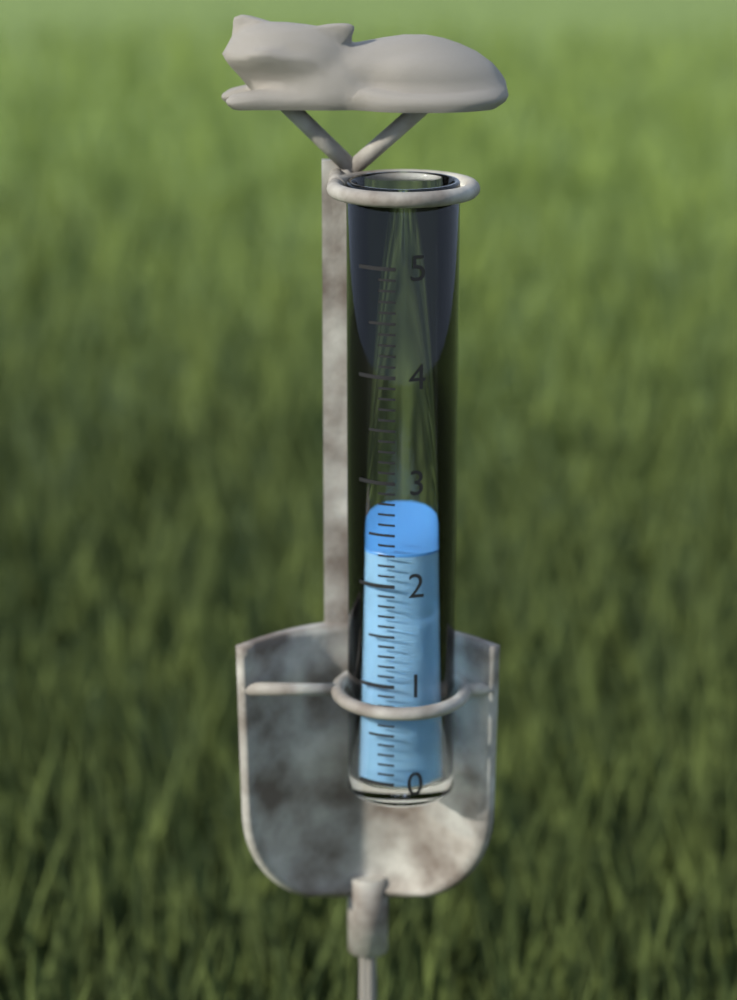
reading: 2.3 (no unit)
